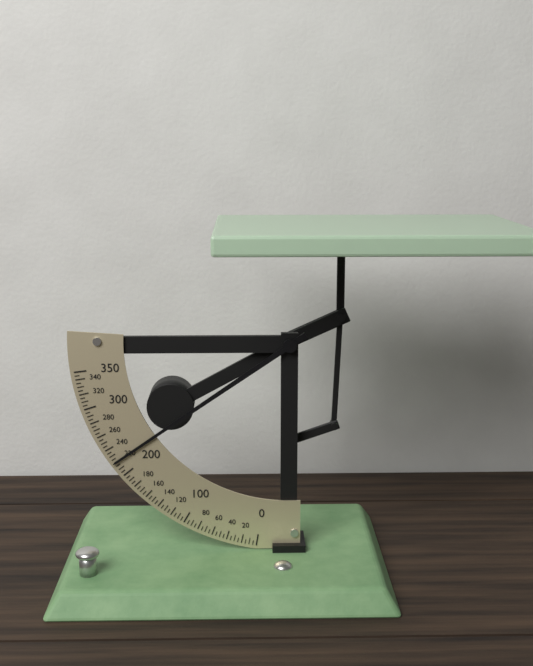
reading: 220 (no unit)
